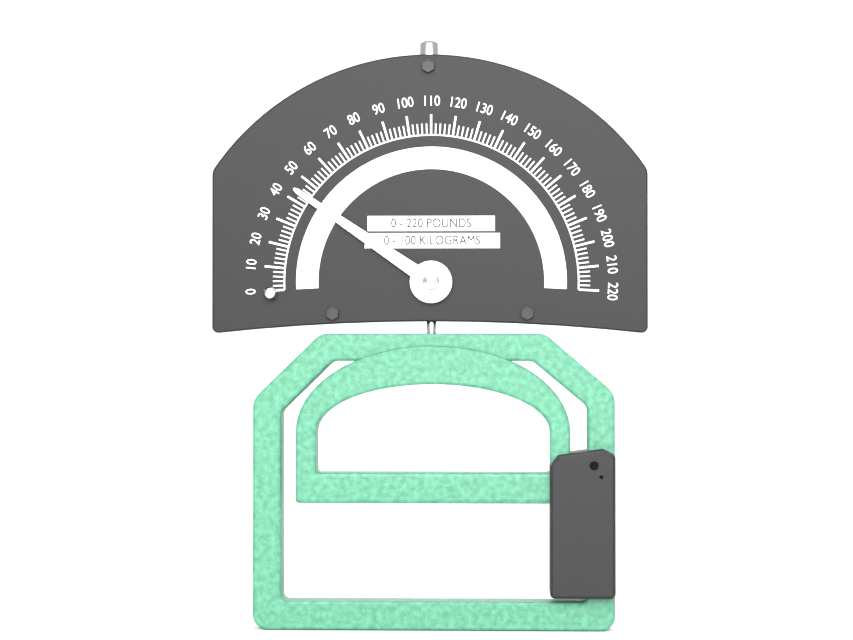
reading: 44 lb
